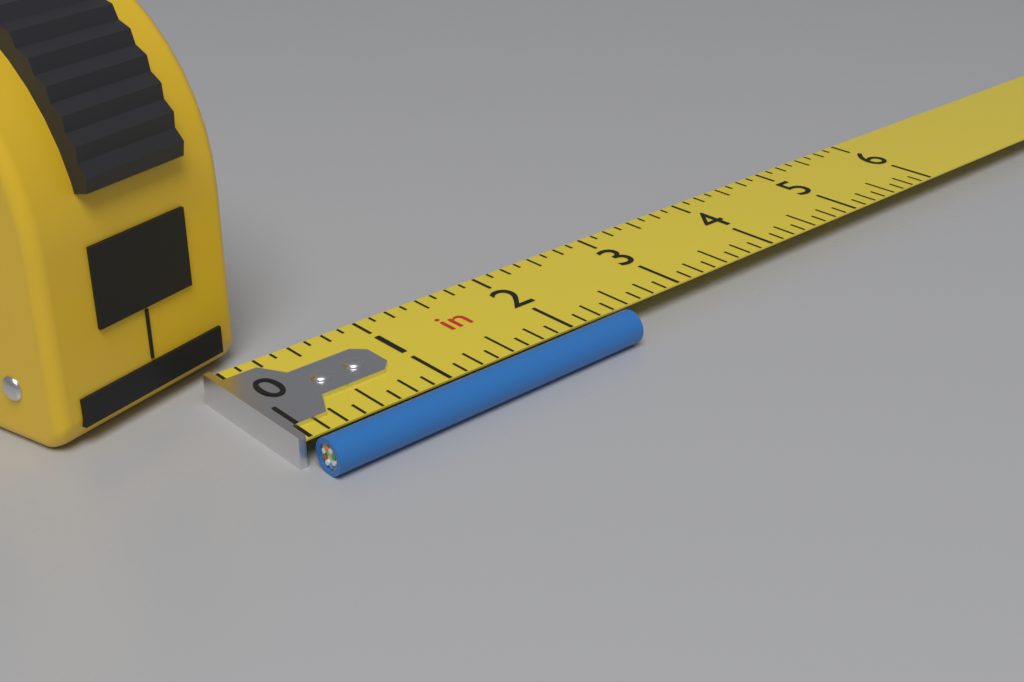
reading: 2.375 in
